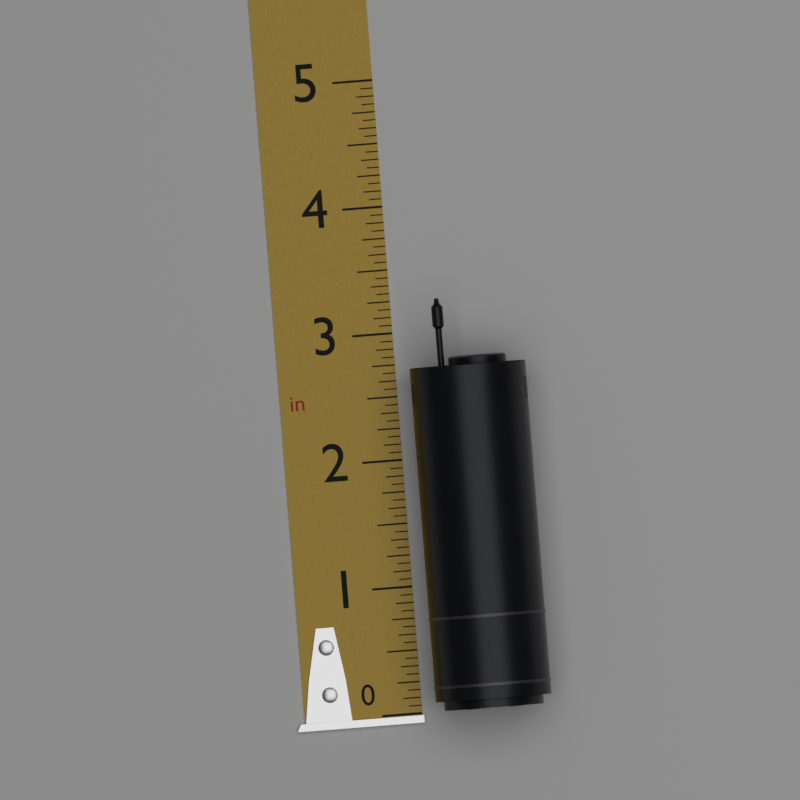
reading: 3.2500 in
